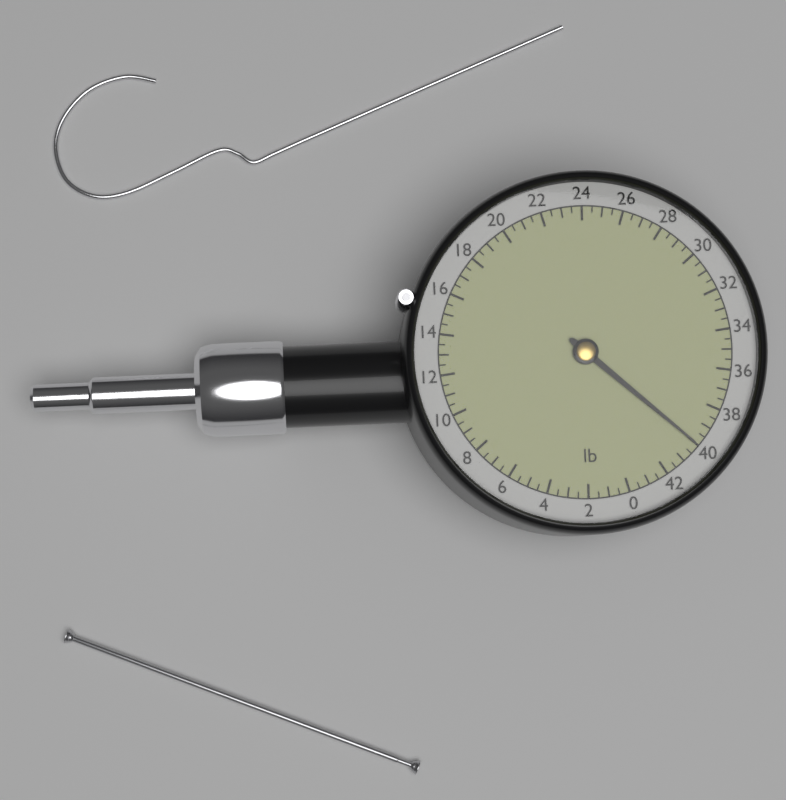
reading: 40.0 lb
